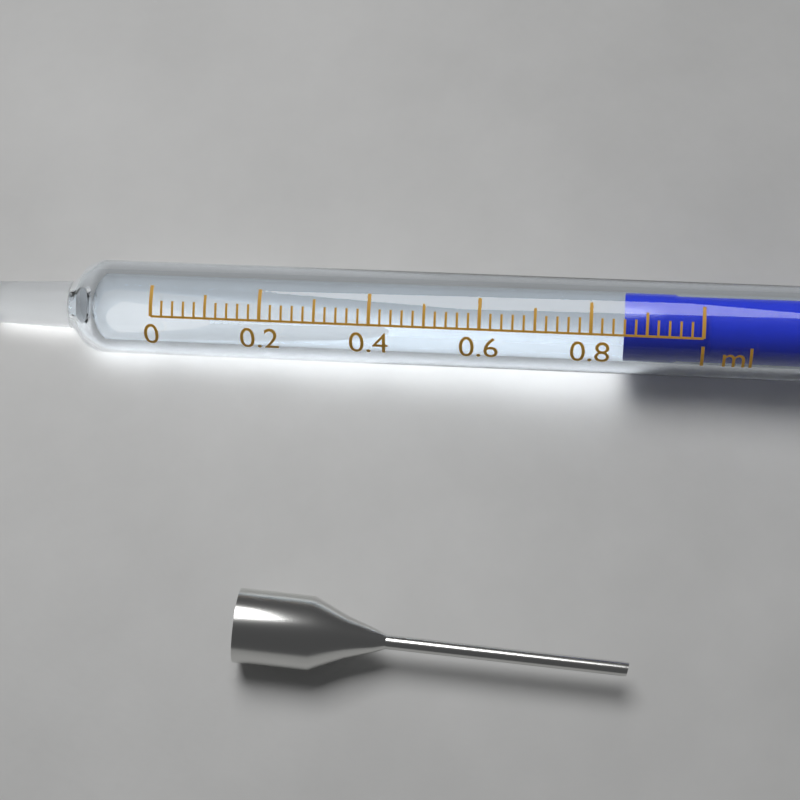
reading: 0.86 ml
